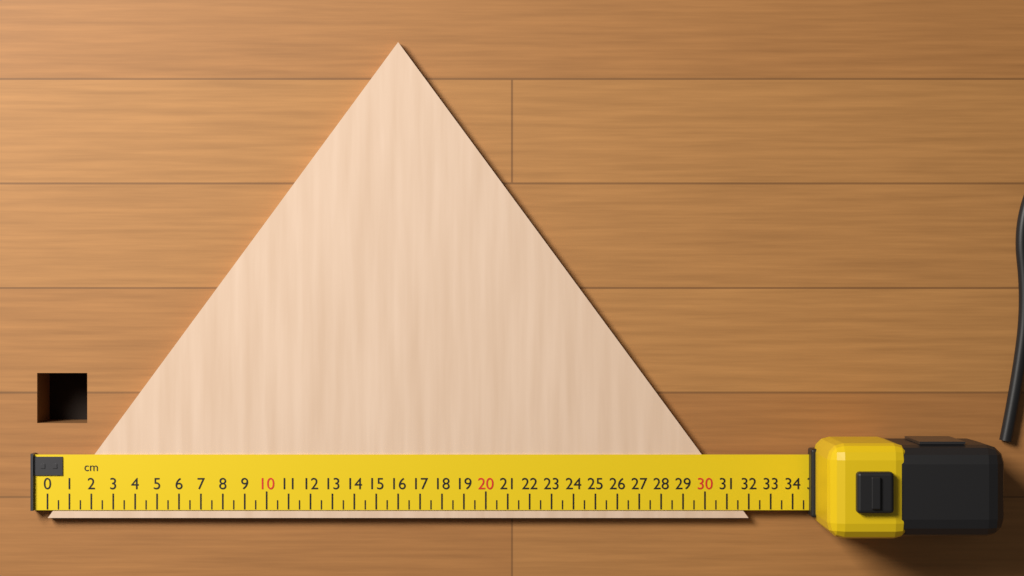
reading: 32.0 cm
